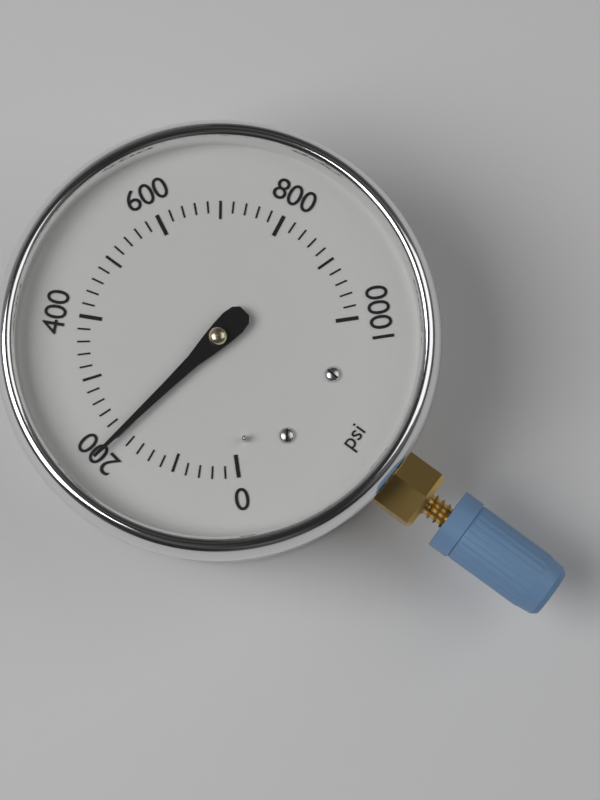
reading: 200 psi
